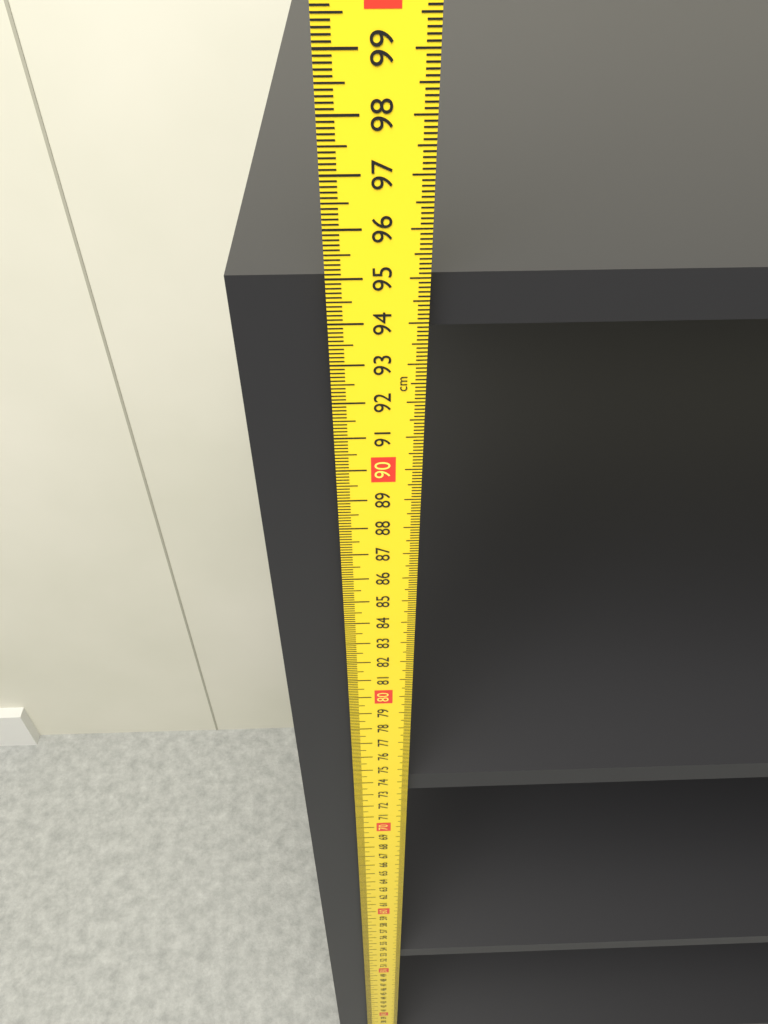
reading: 94.9 cm
